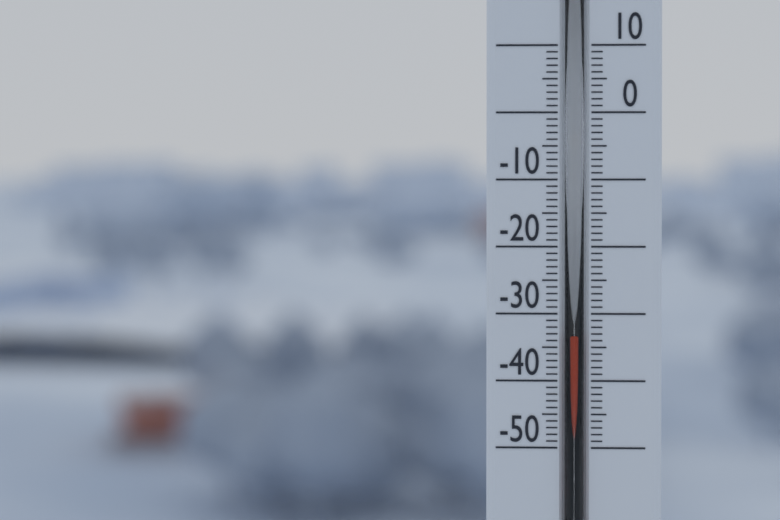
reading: -33 (no unit)
